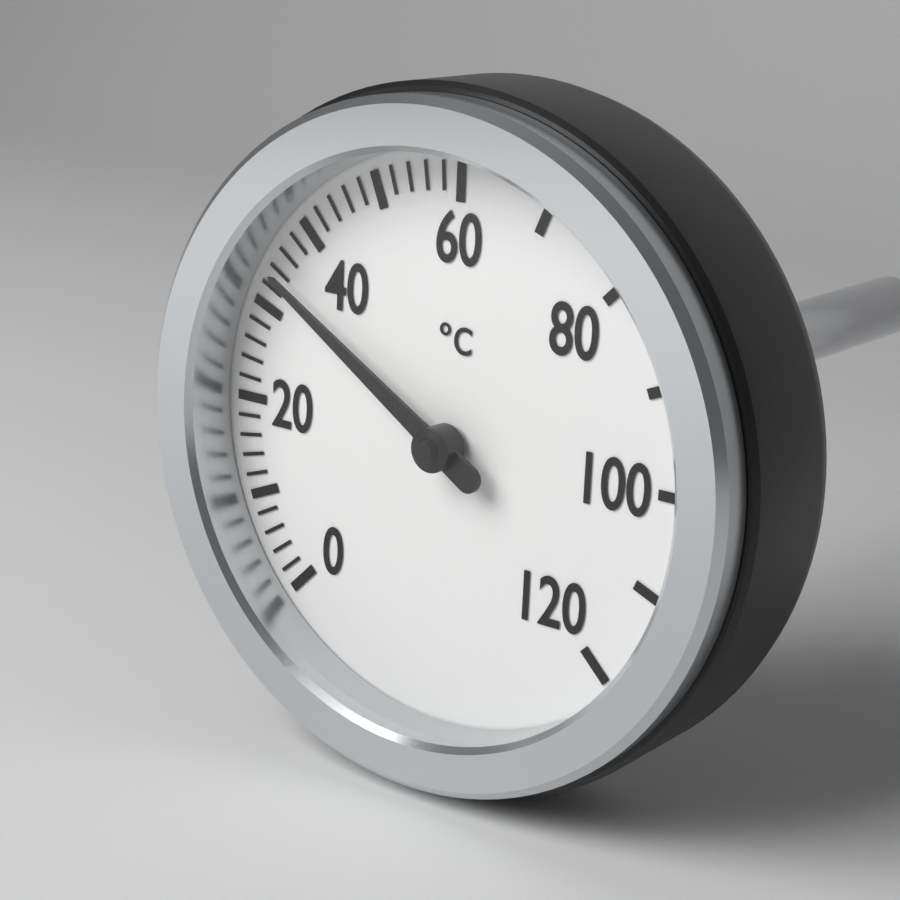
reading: 34 °C
